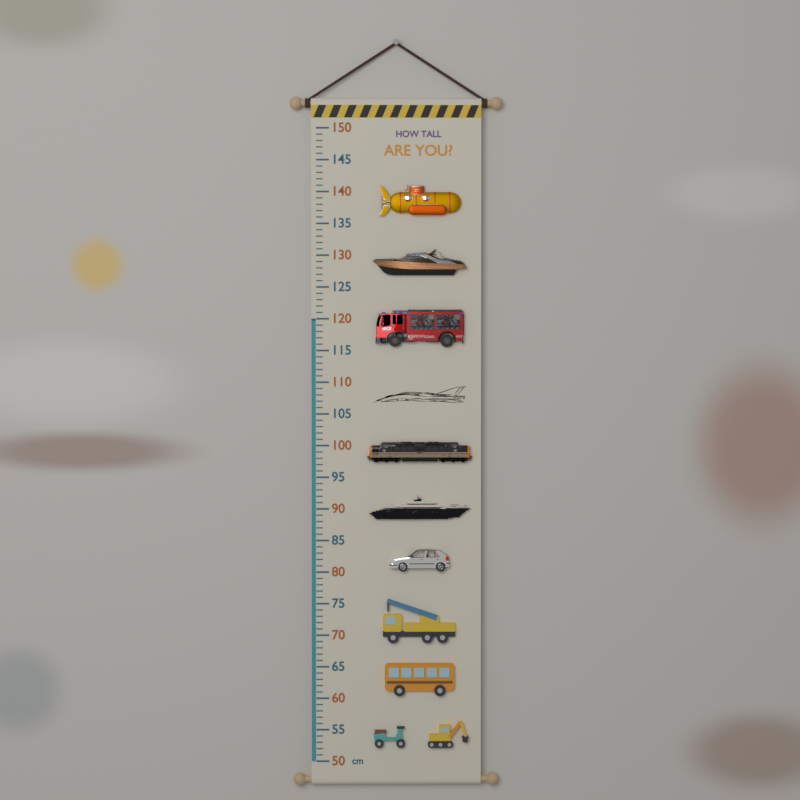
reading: 120 cm
